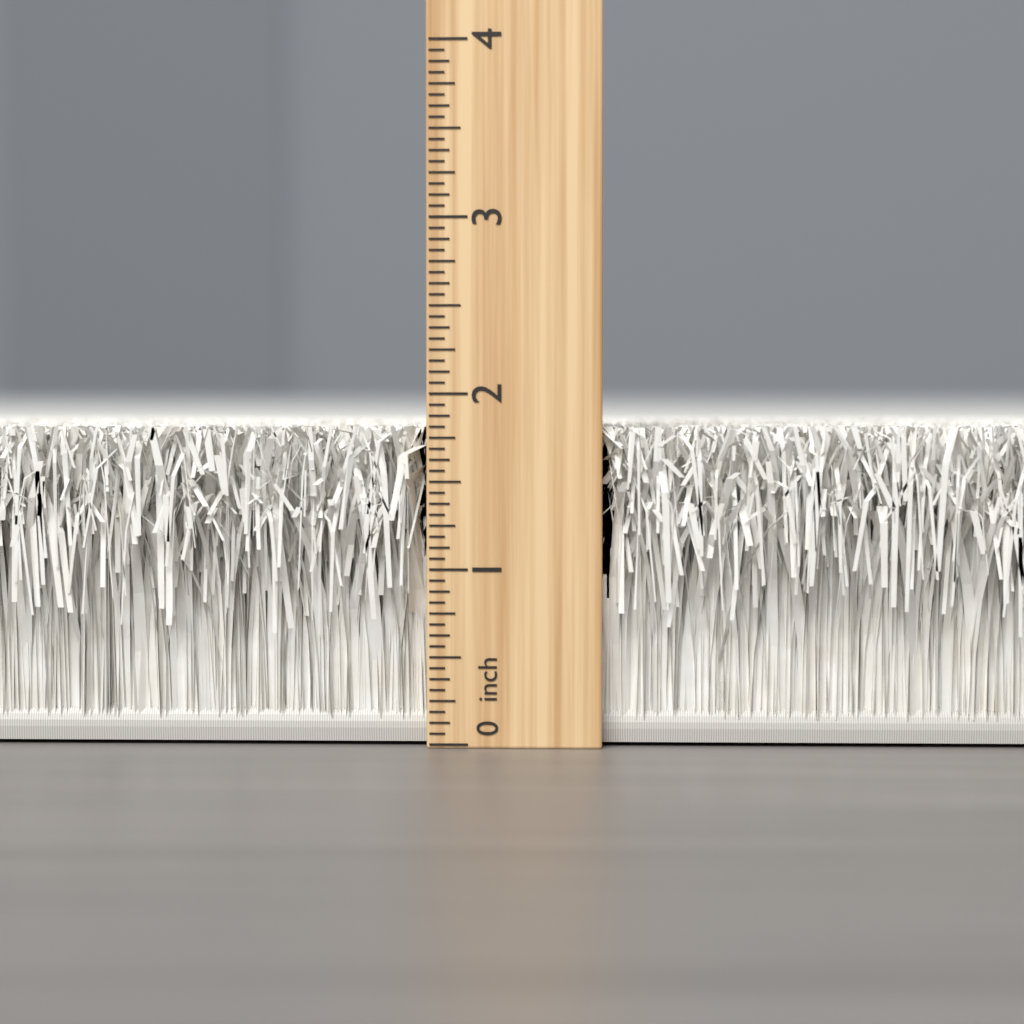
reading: 1.8125 inch
